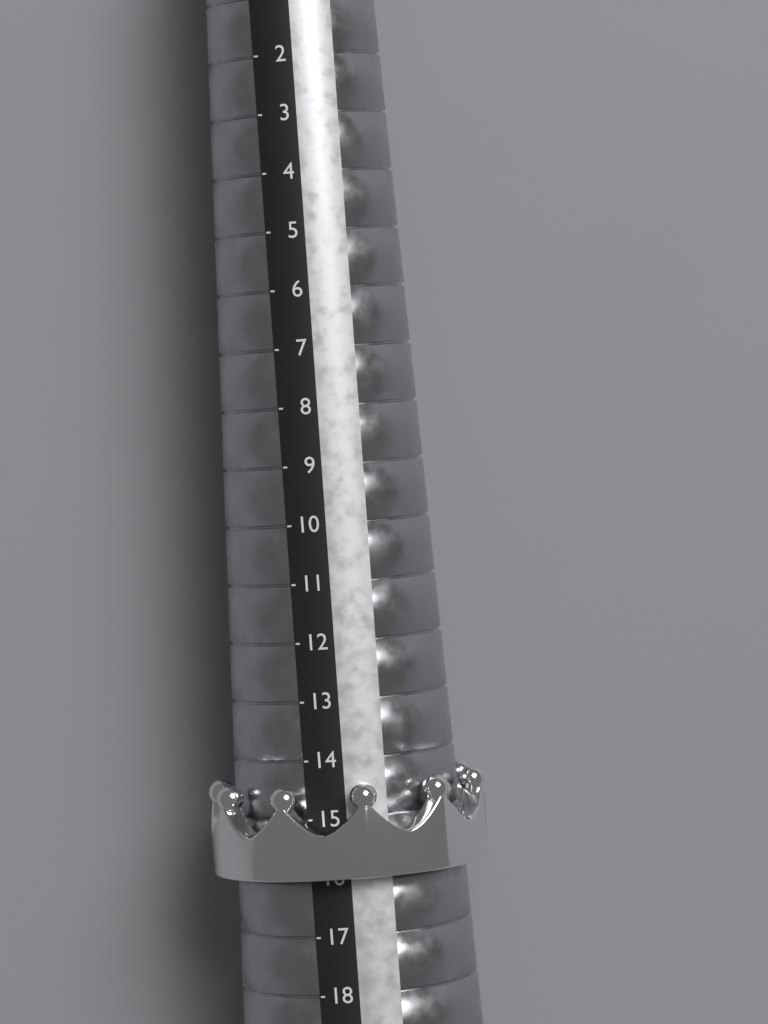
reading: 16 (no unit)
